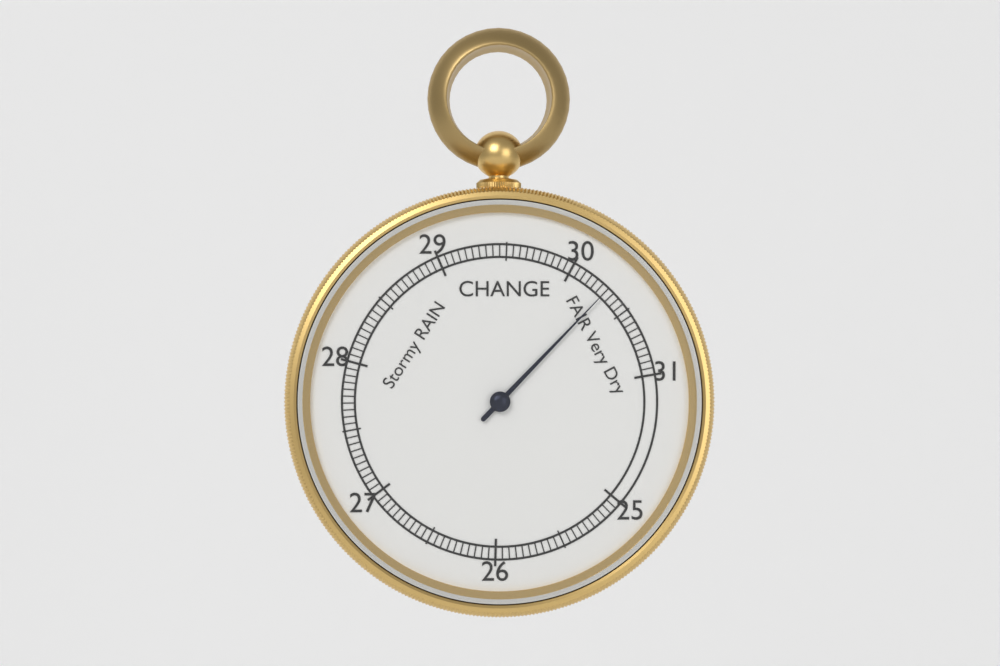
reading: 30.30 inHg
